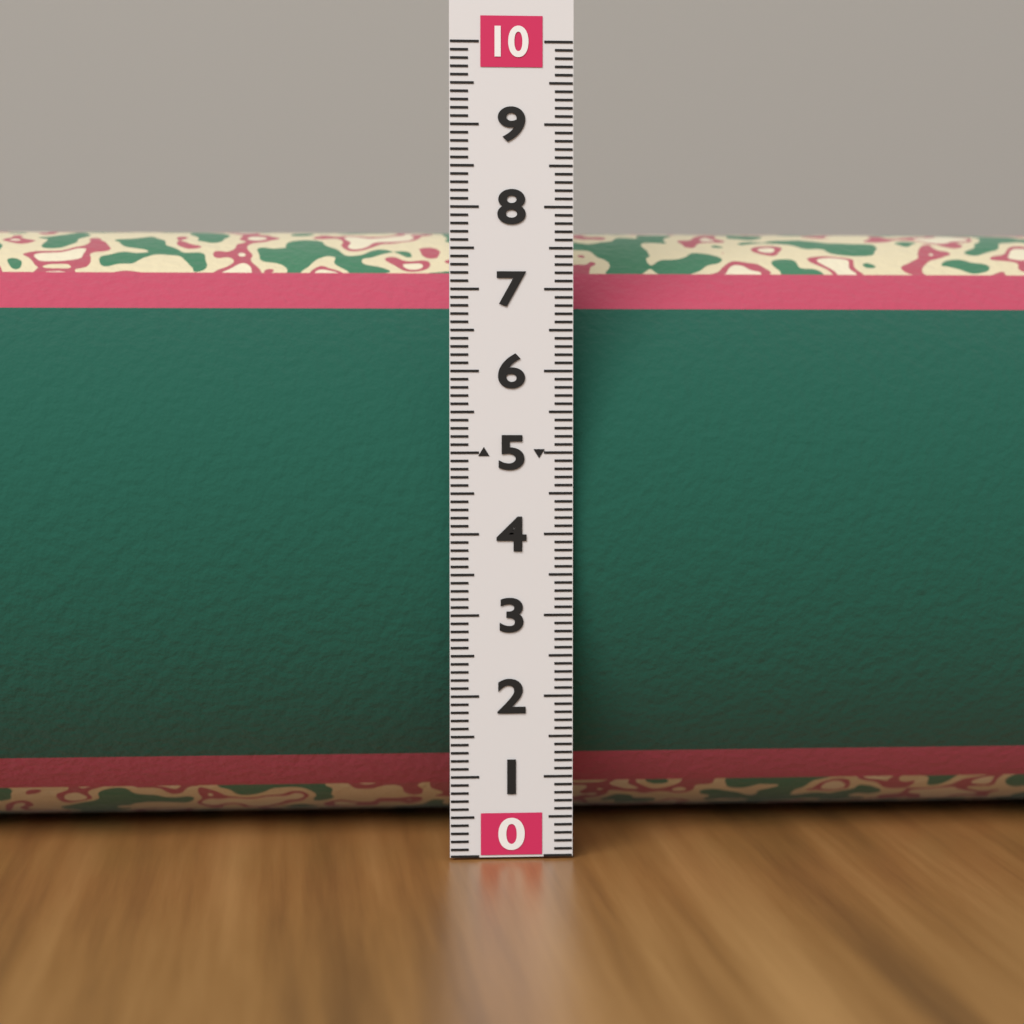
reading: 7.9 (no unit)
